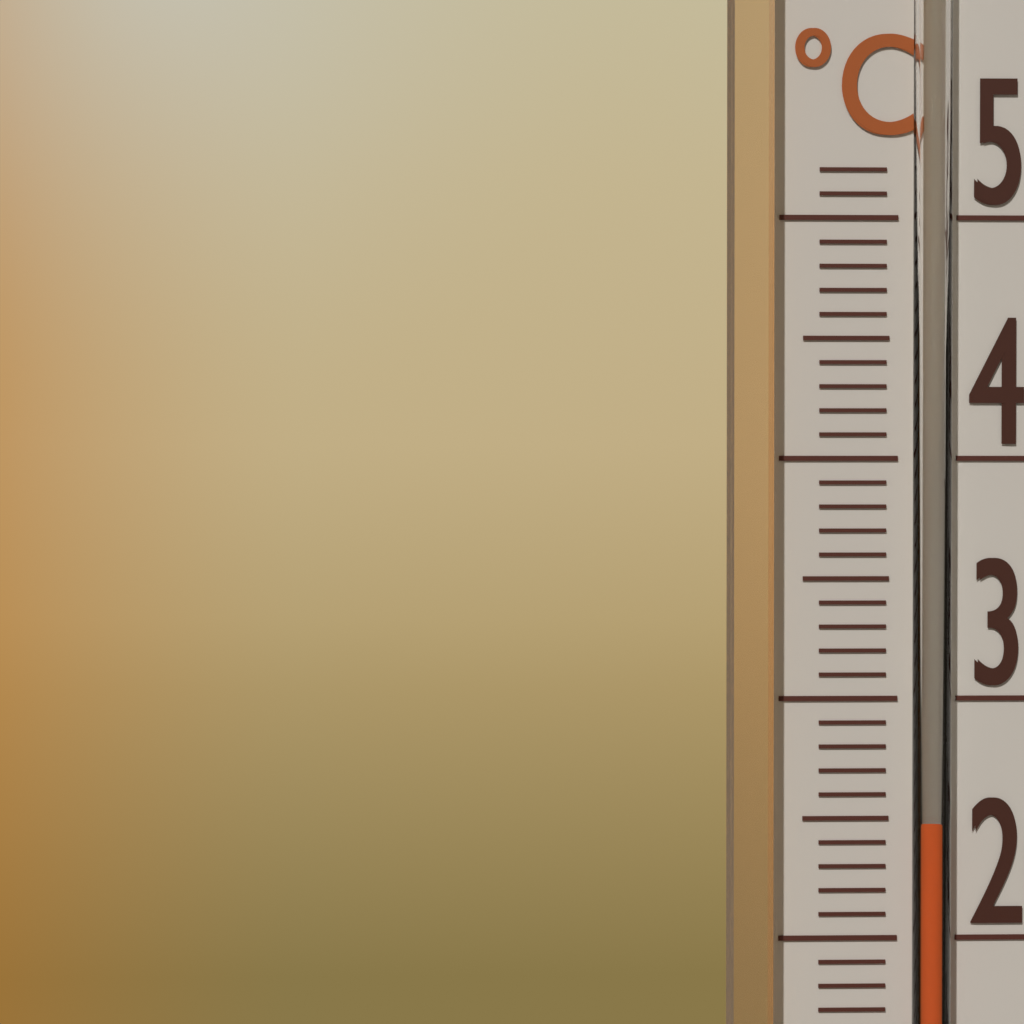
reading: 25 °C
